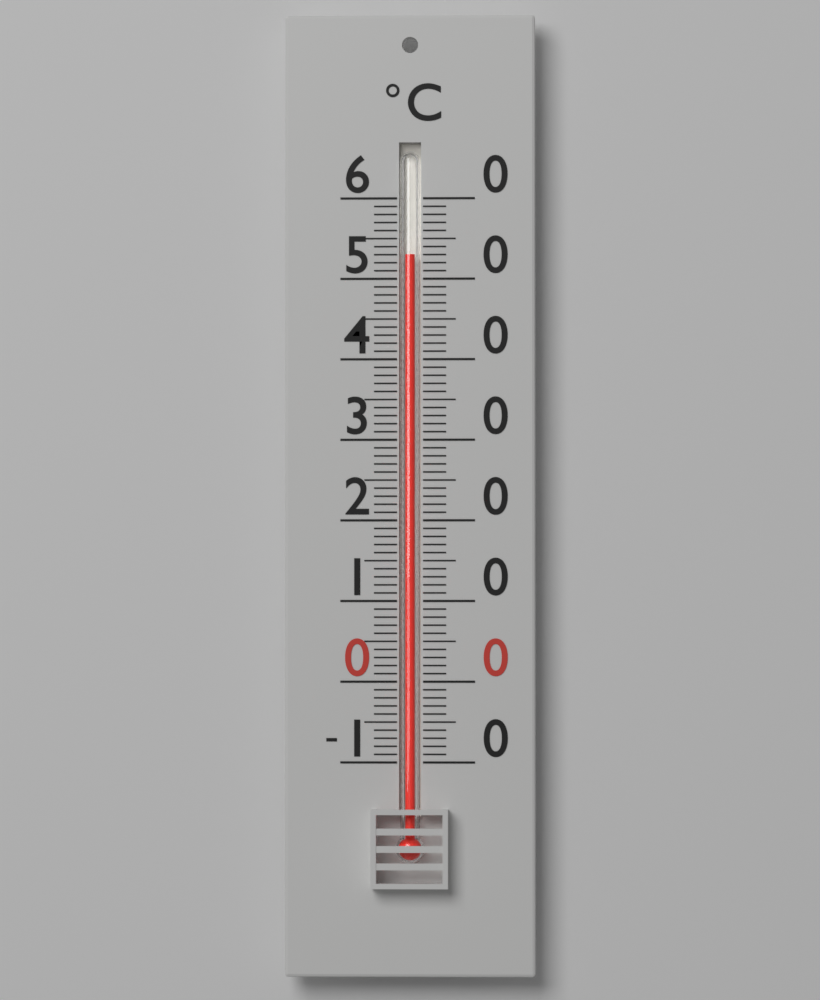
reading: 53 °C
